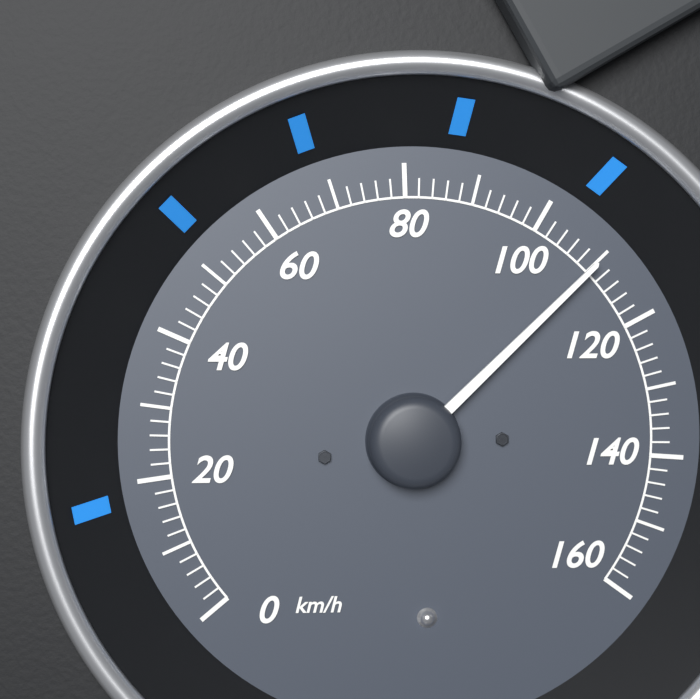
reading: 110 km/h
